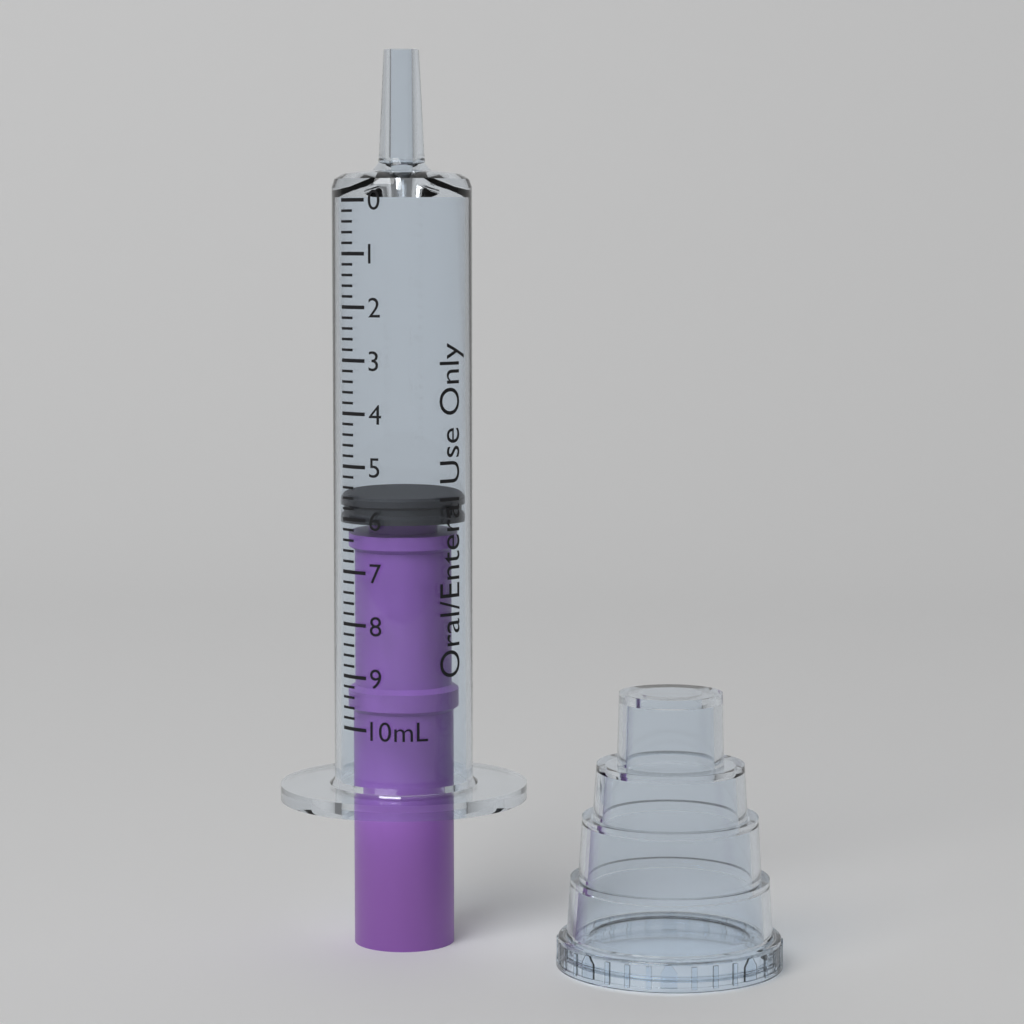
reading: 5.6 mL
